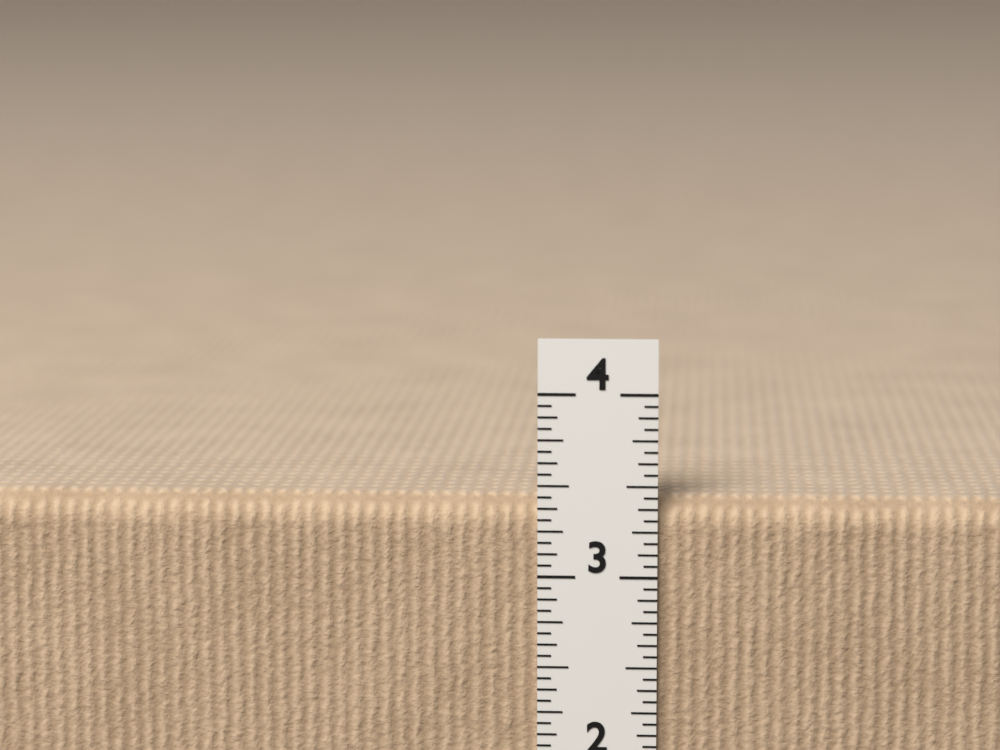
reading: 3.4375 in
